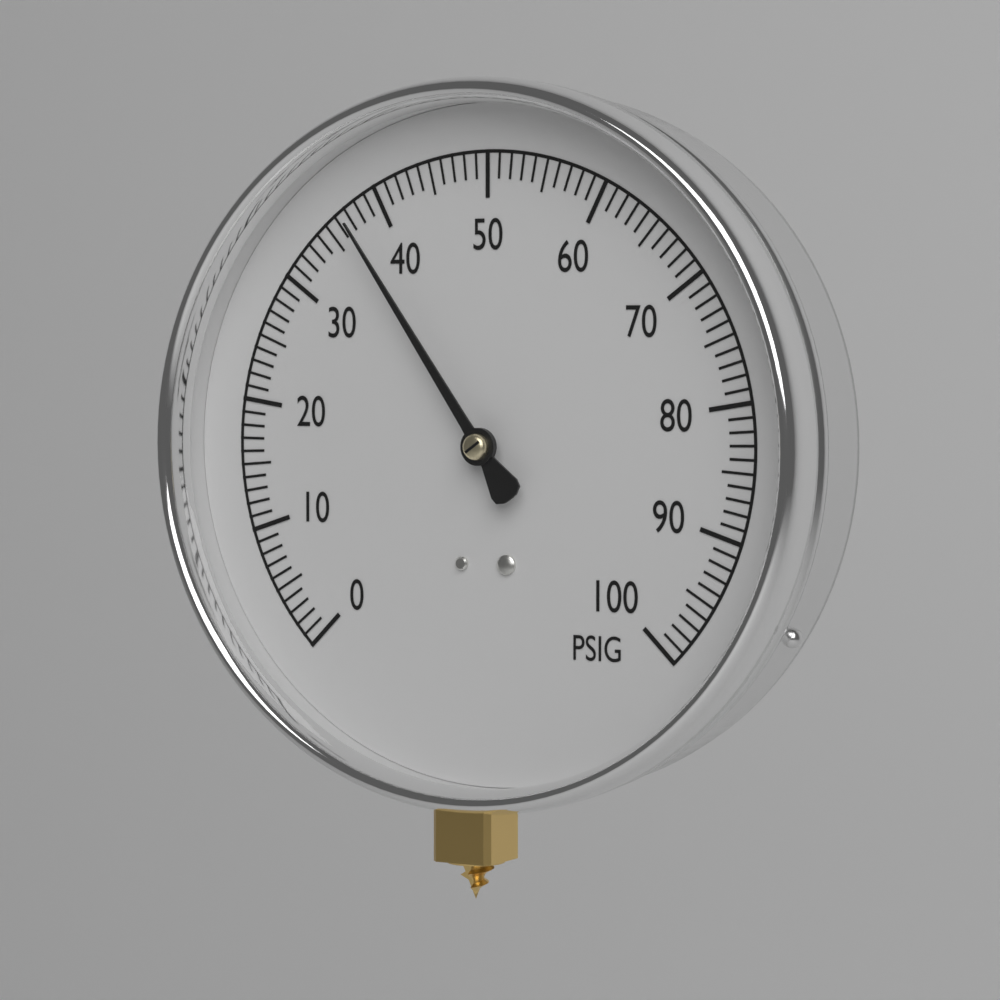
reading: 37 PSIG
